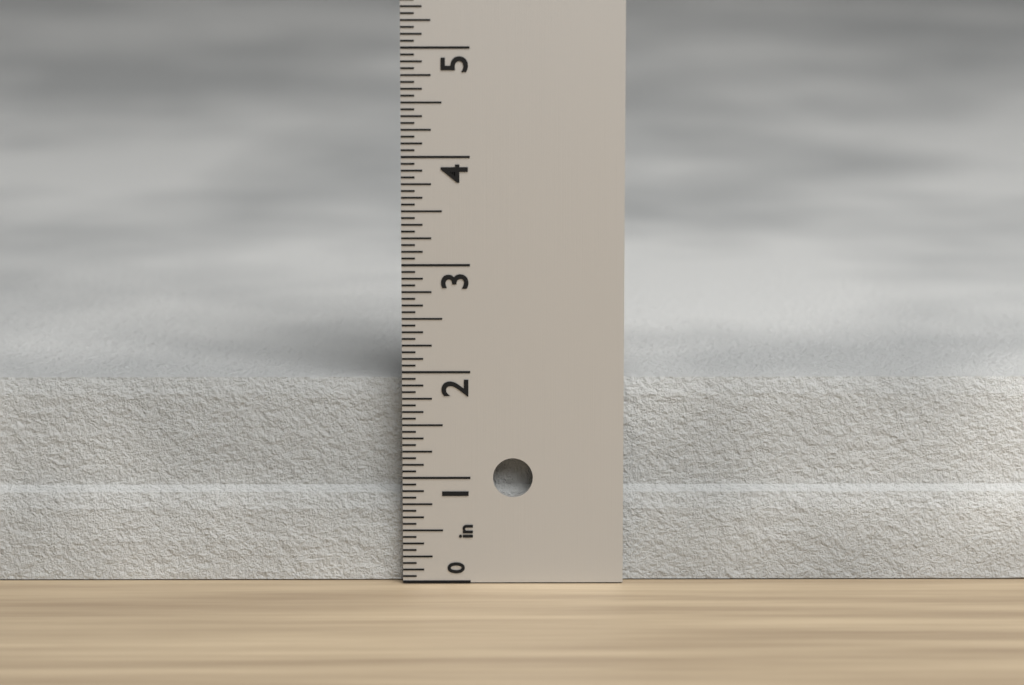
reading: 1.8750 in
